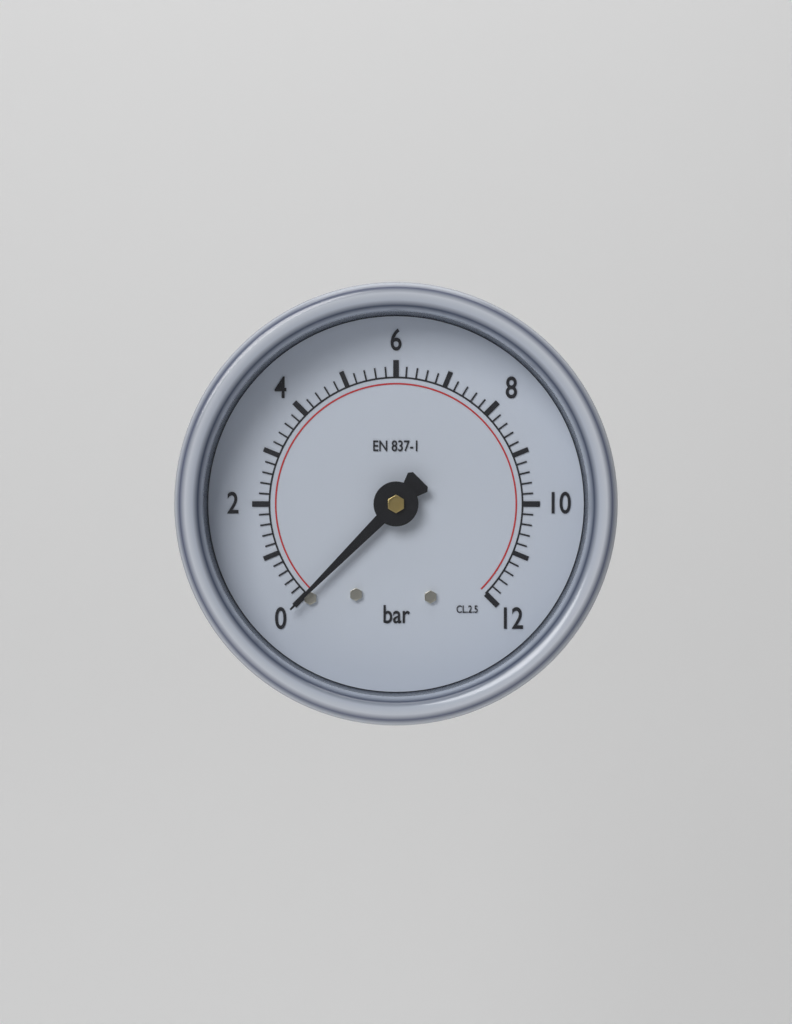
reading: 0.0 bar
